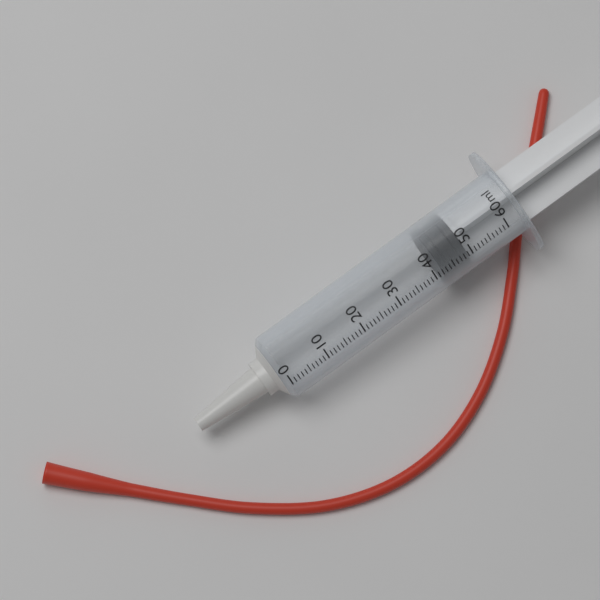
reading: 42 ml
